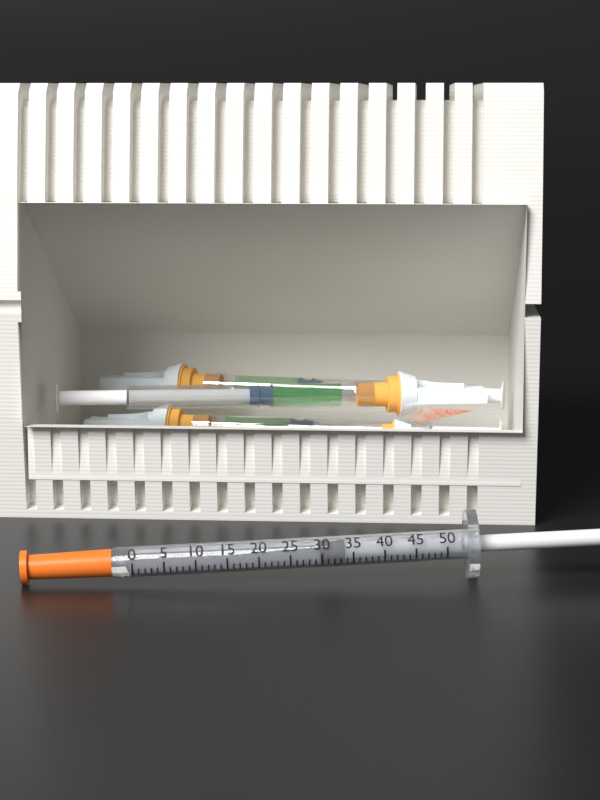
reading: 30 units
